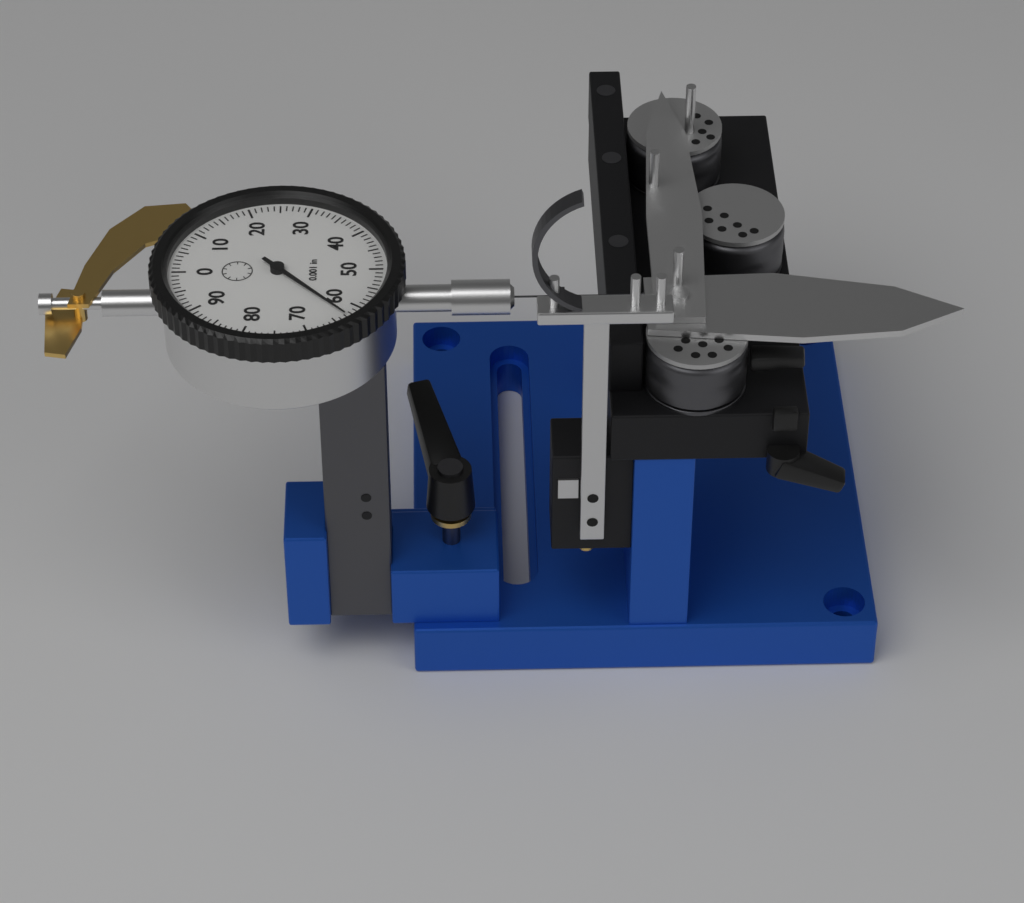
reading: 0.063 in
